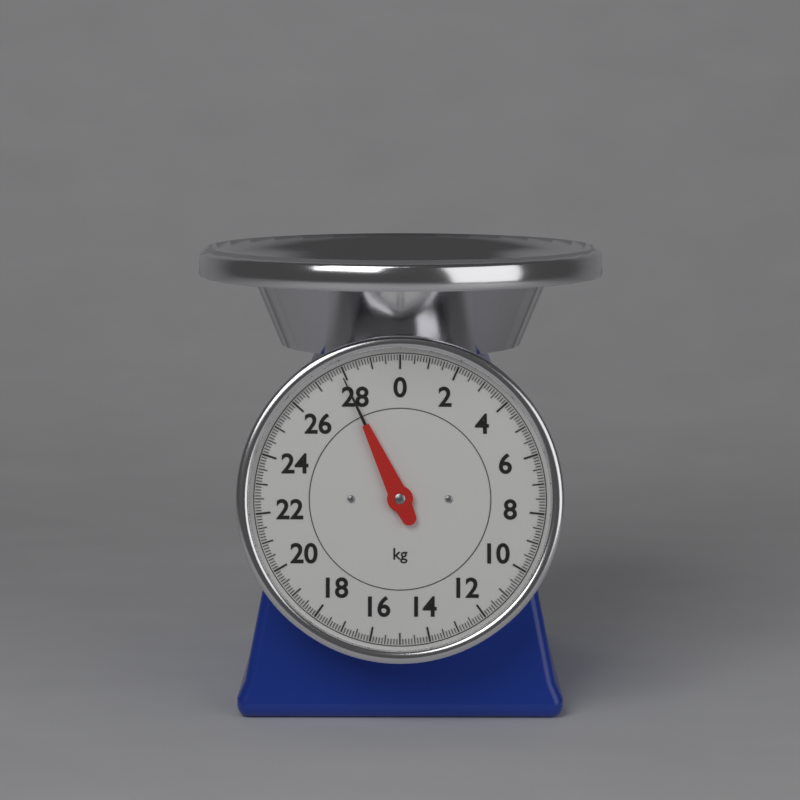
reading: 27.9 kg
